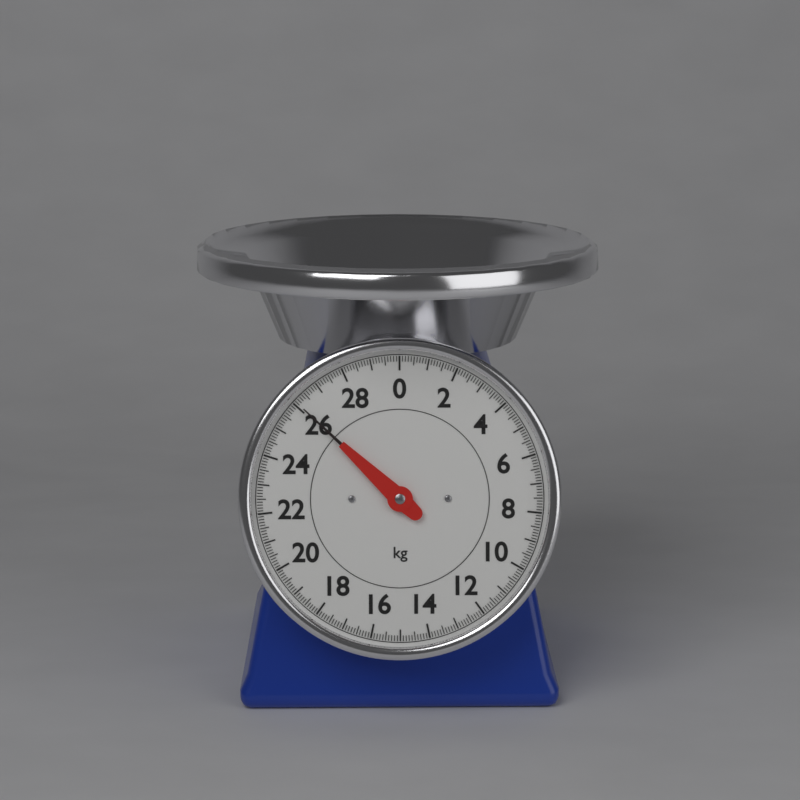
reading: 26.1 kg
